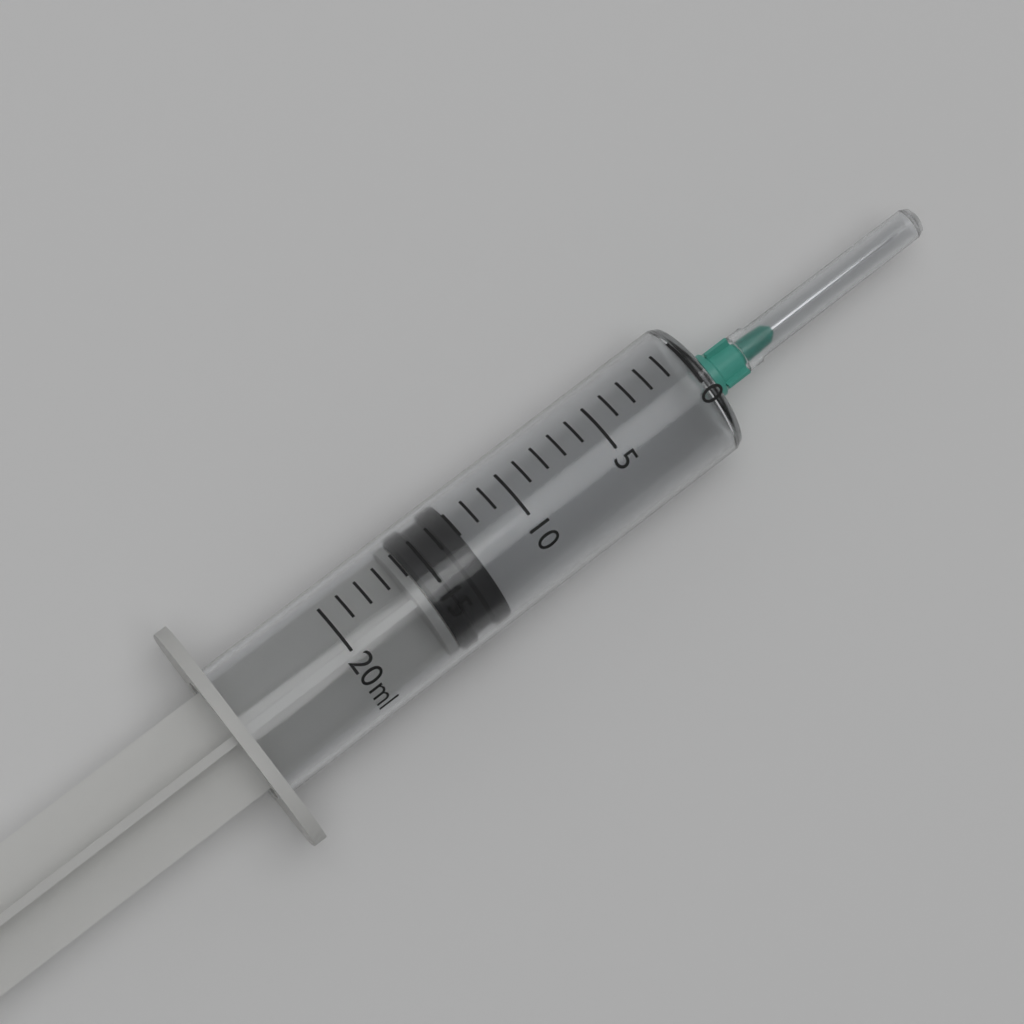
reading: 13 ml
